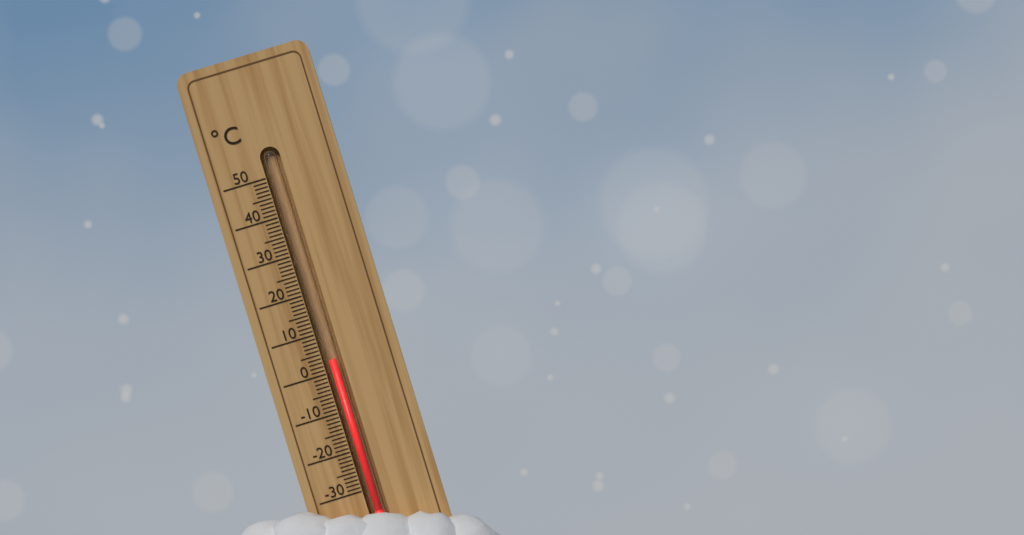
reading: 3 °C
